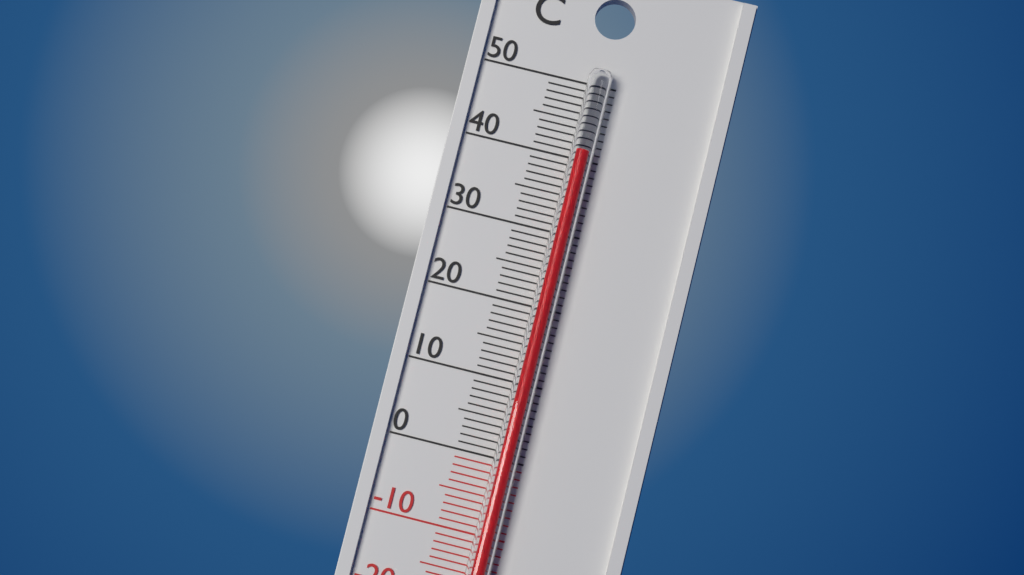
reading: 41 °C
